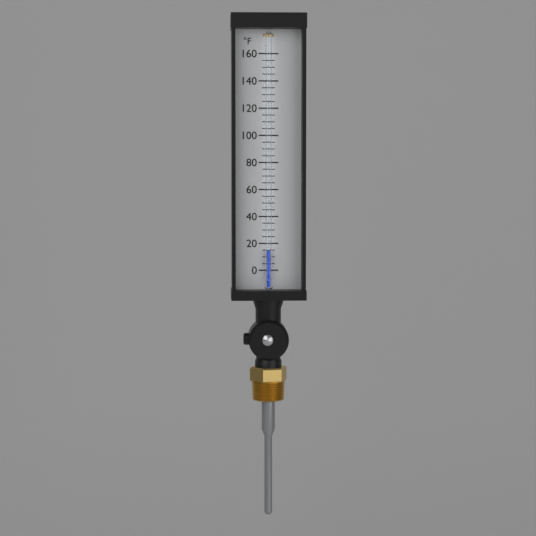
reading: 15 °F
